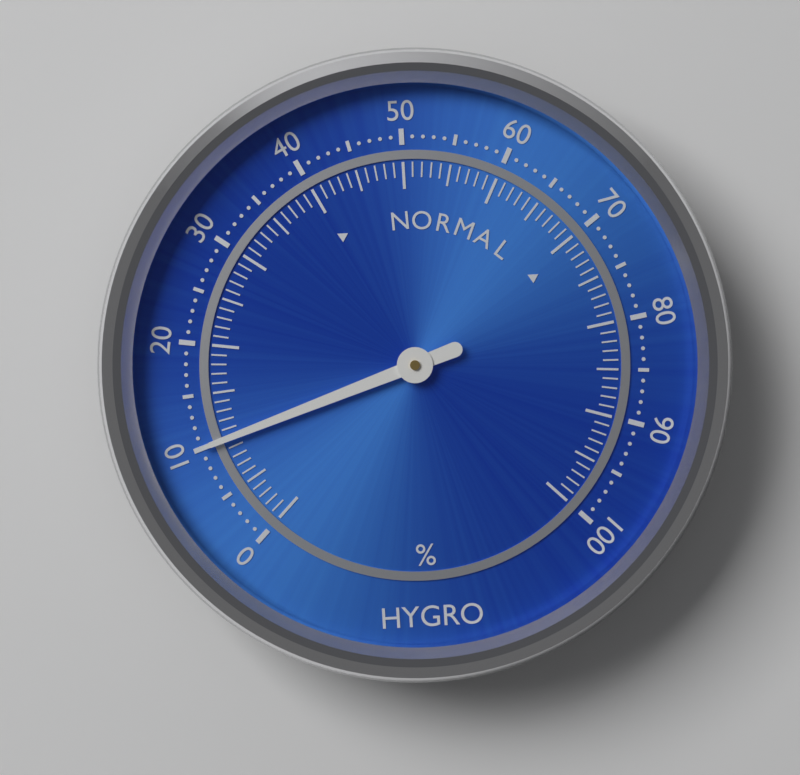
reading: 10 %
